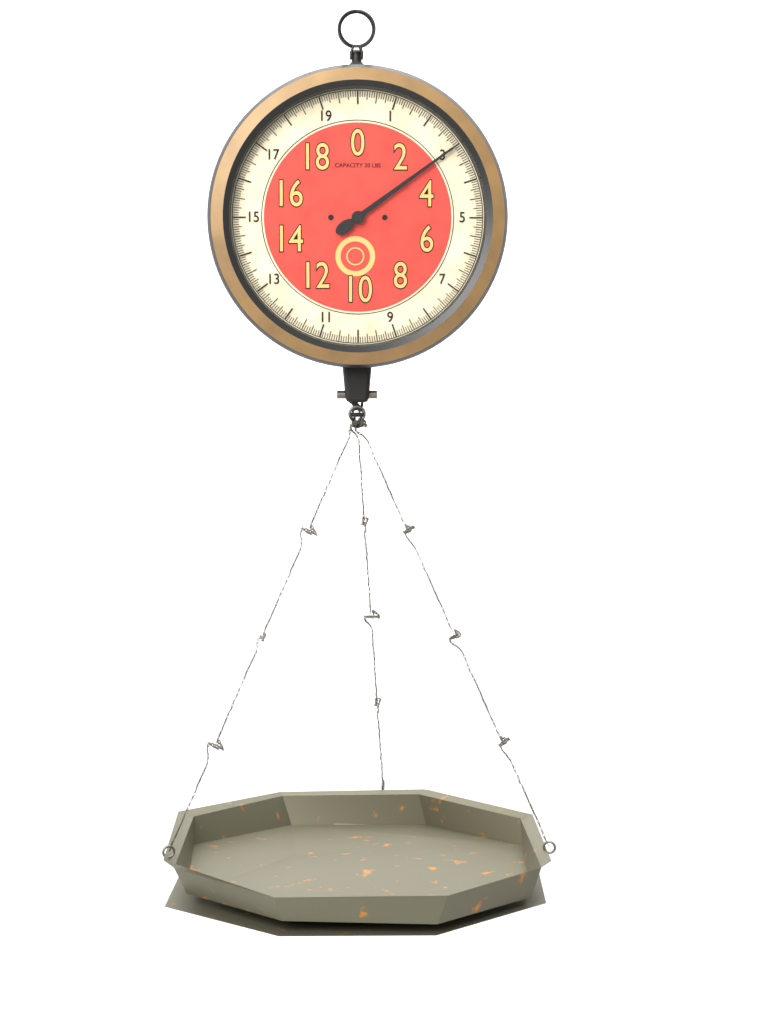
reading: 3.0000 lbs
